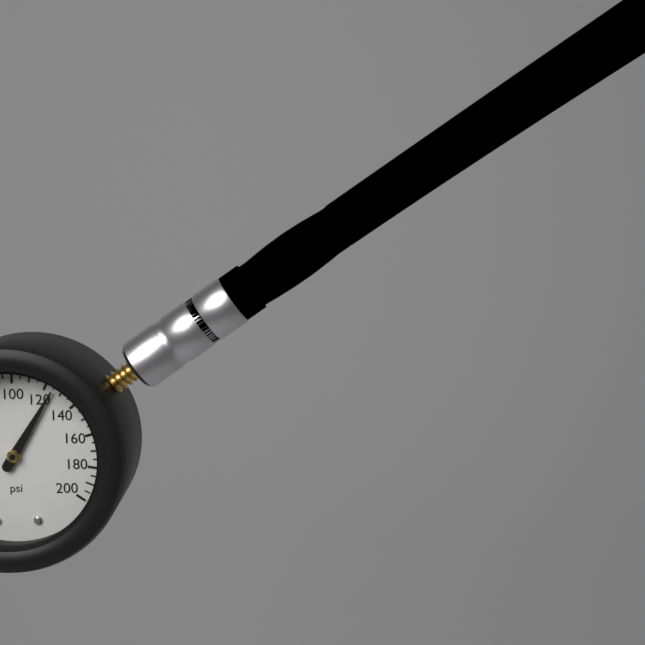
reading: 125 psi
